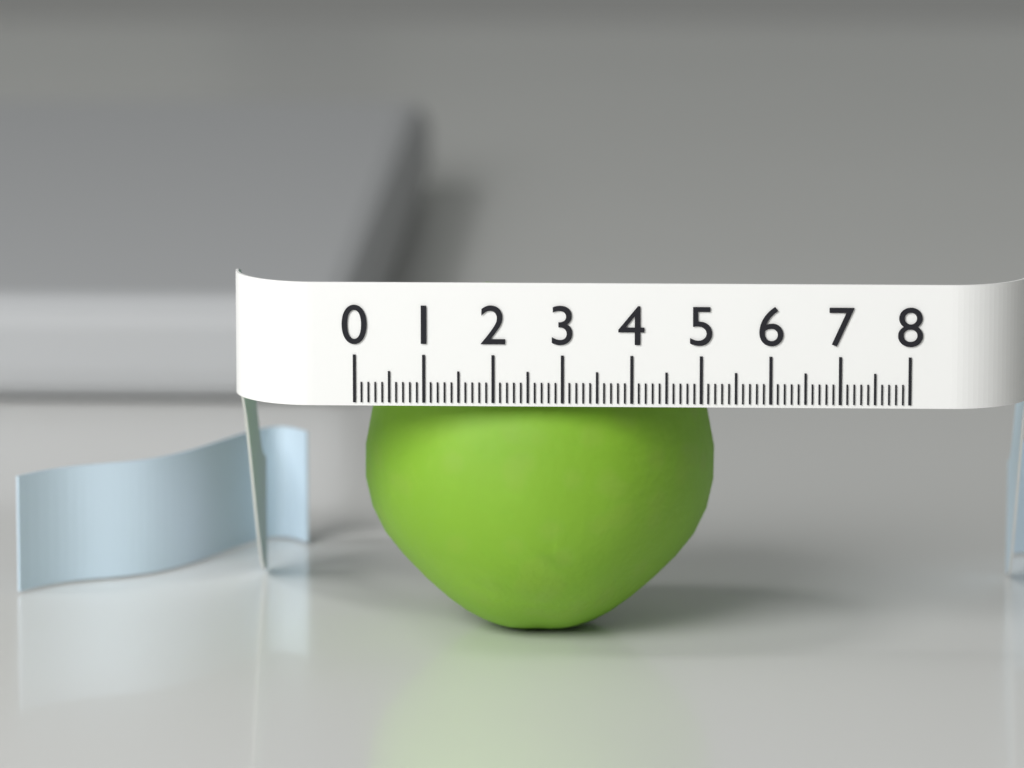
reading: 5.2 (no unit)
